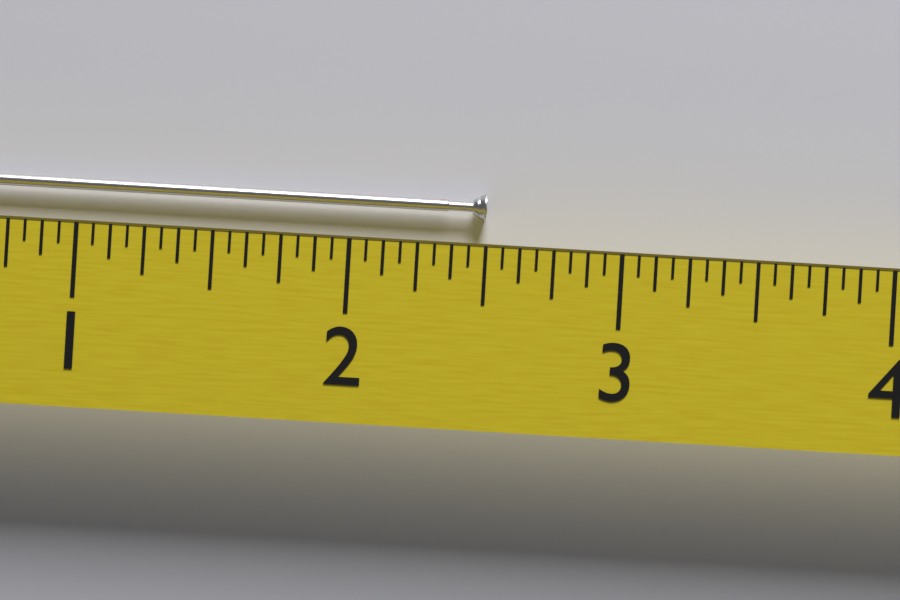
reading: 2.5000 (no unit)
